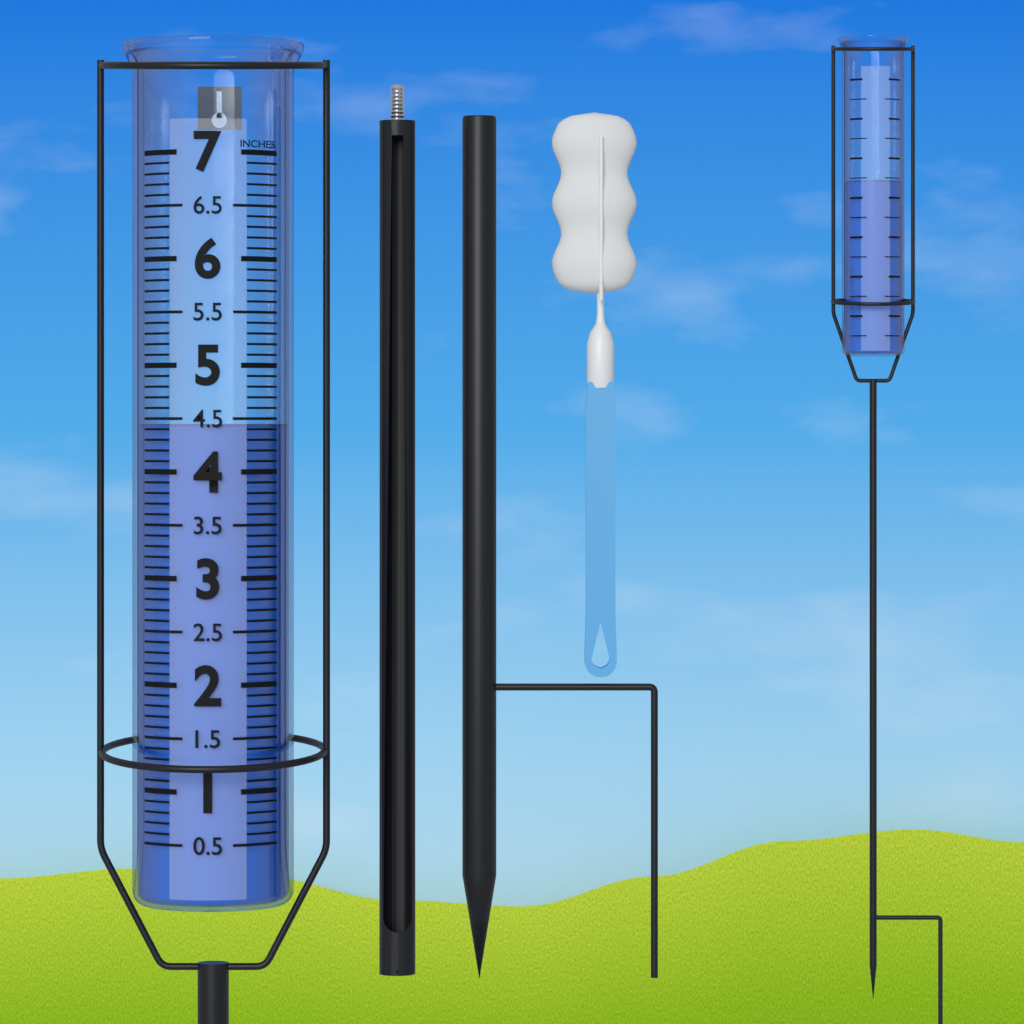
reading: 4.45 in
